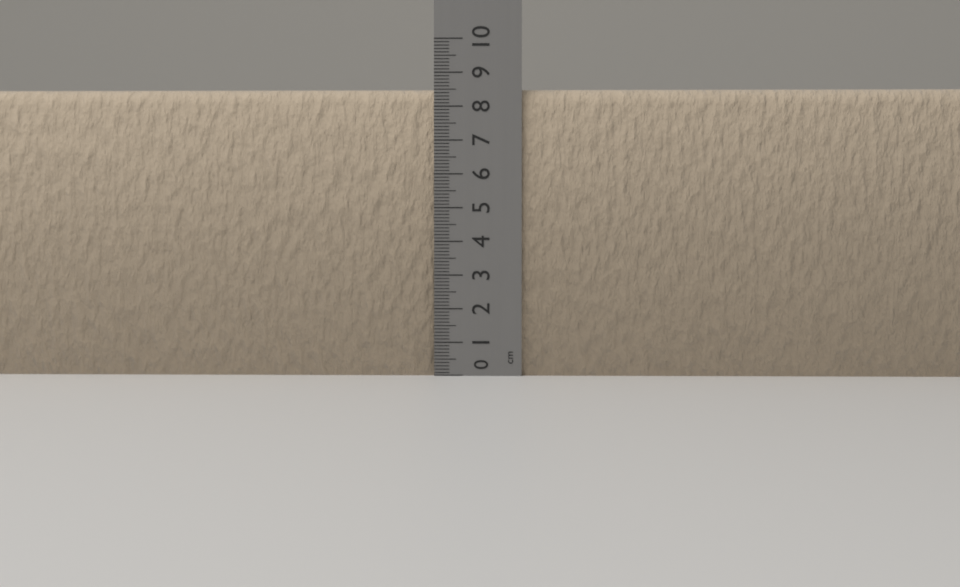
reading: 8.5 cm
